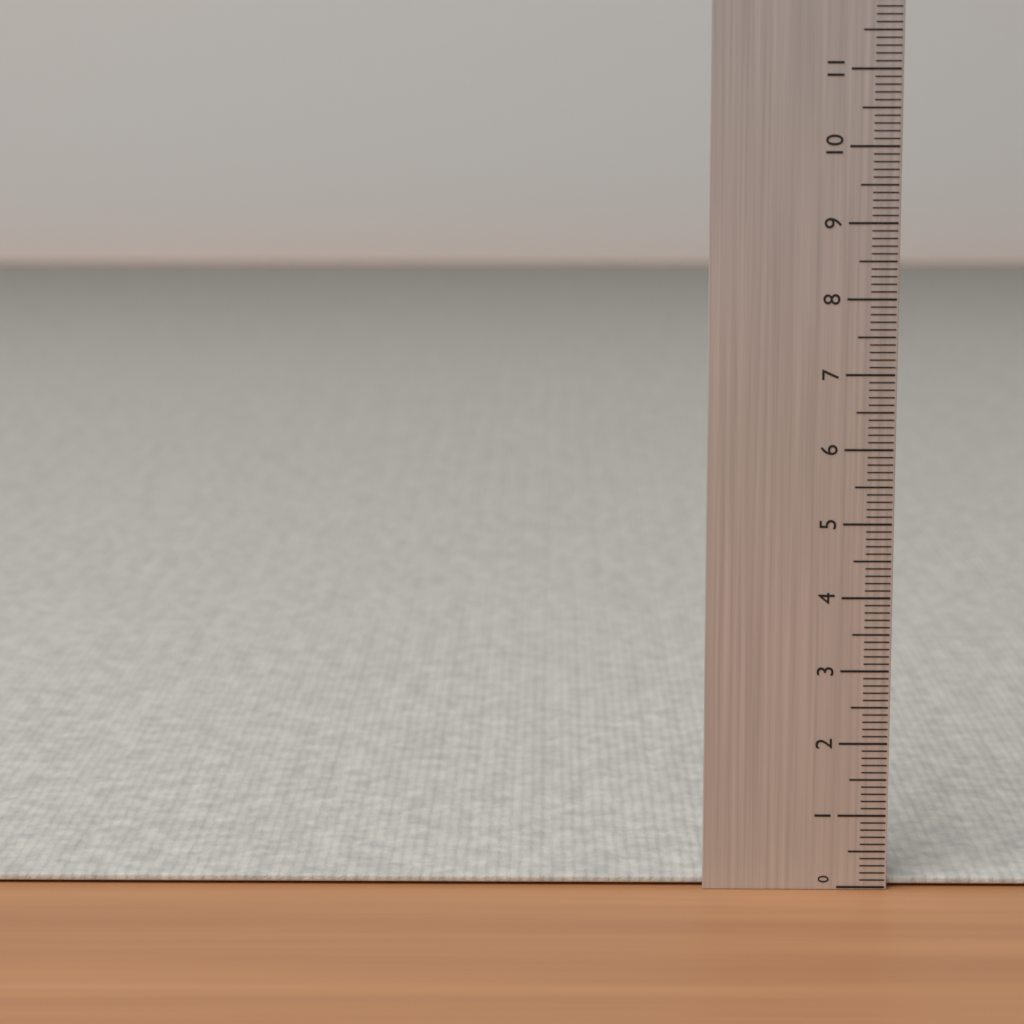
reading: 0.1 (no unit)
